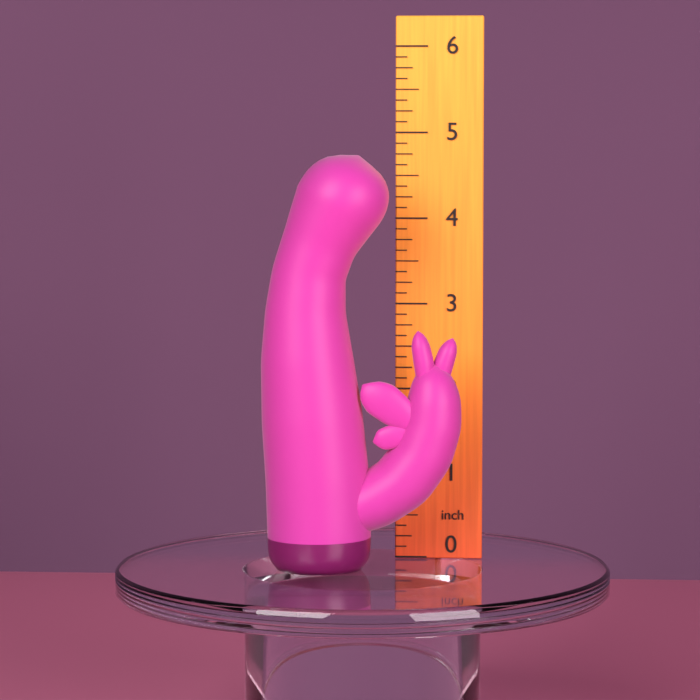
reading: 4.750 inch
